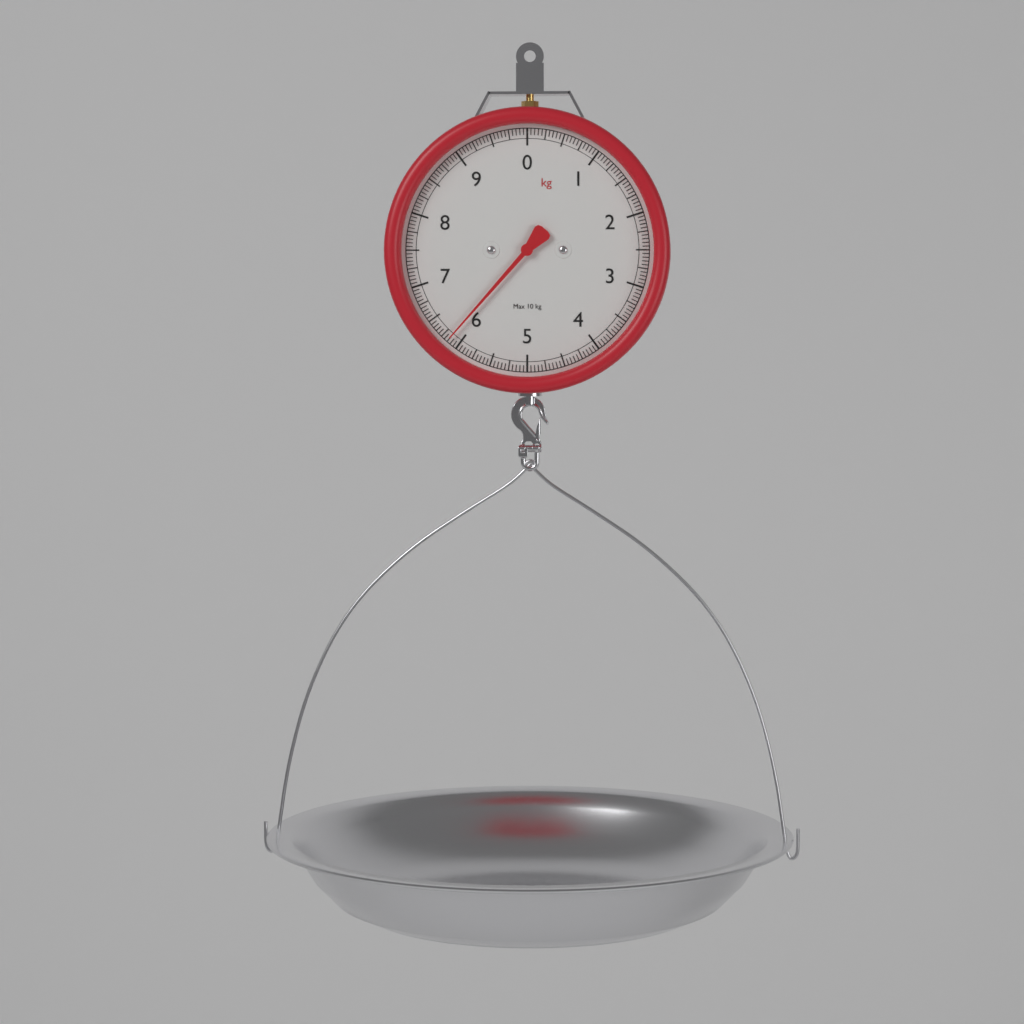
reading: 6.15 kg
